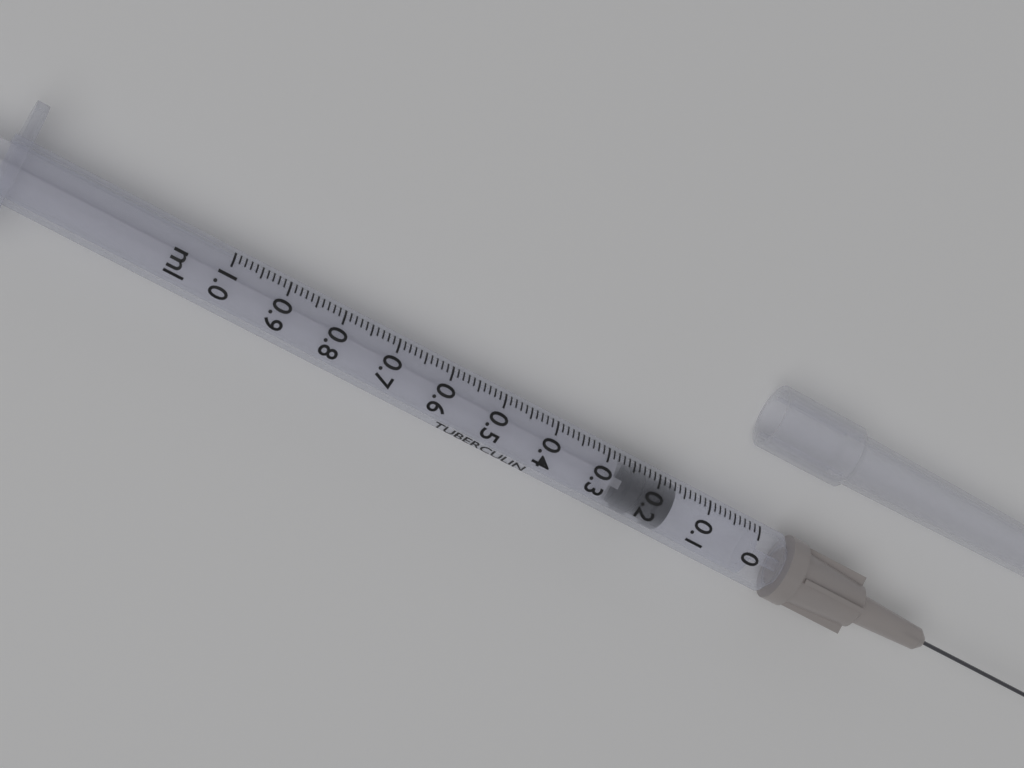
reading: 0.16 ml
